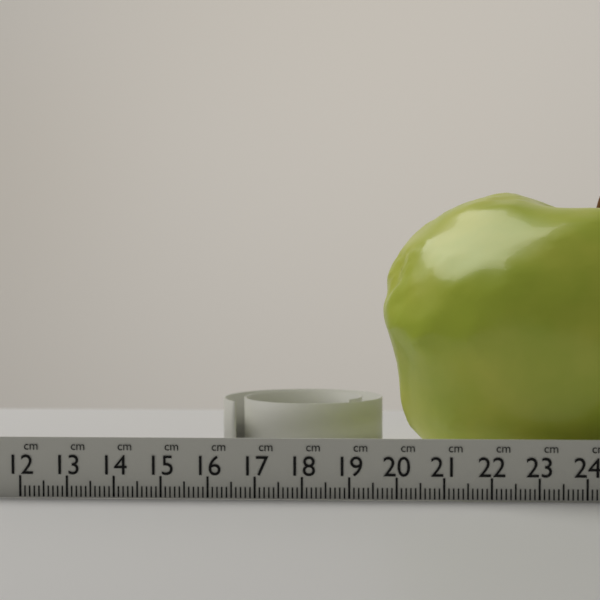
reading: 19.6 cm
